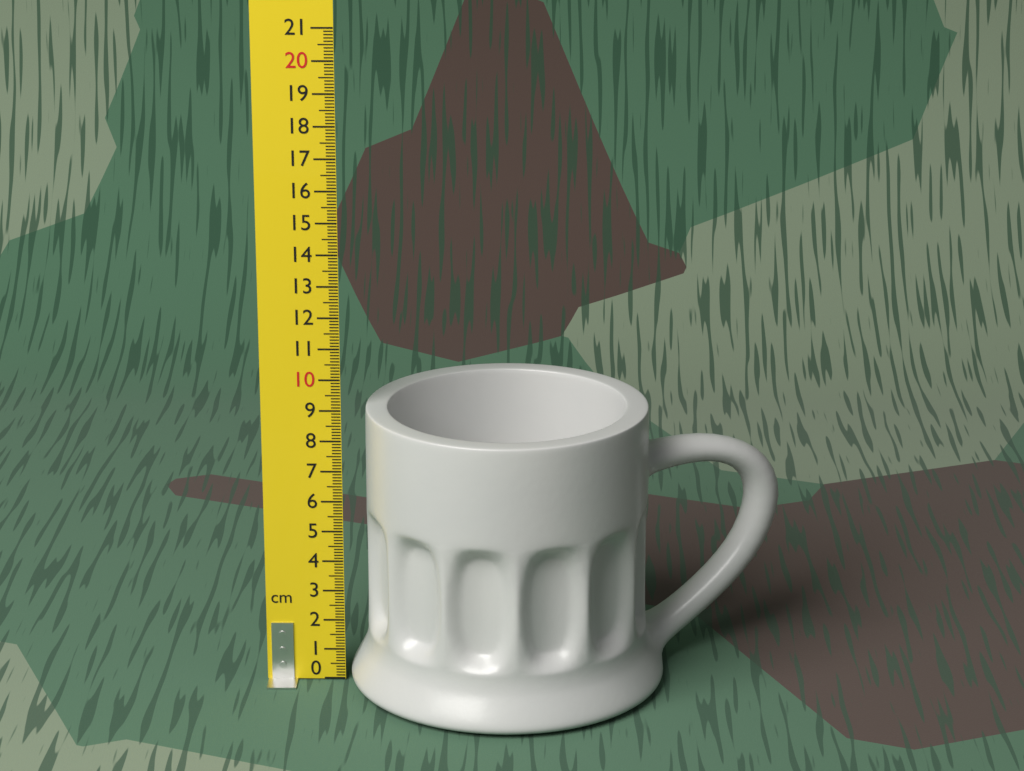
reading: 9.1 cm
